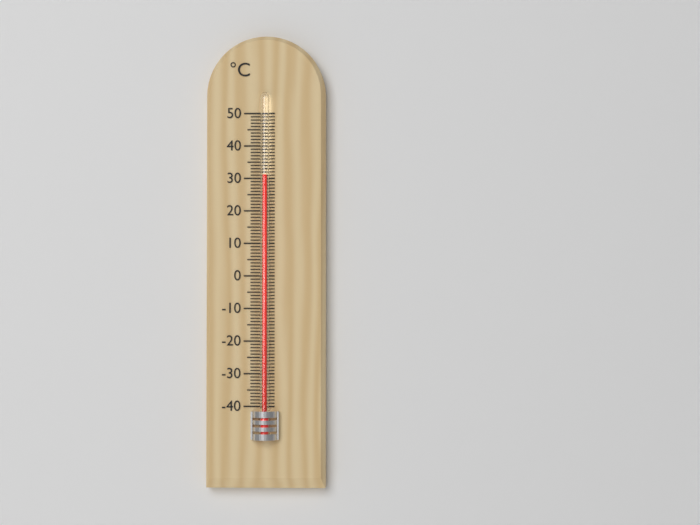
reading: 31 °C
